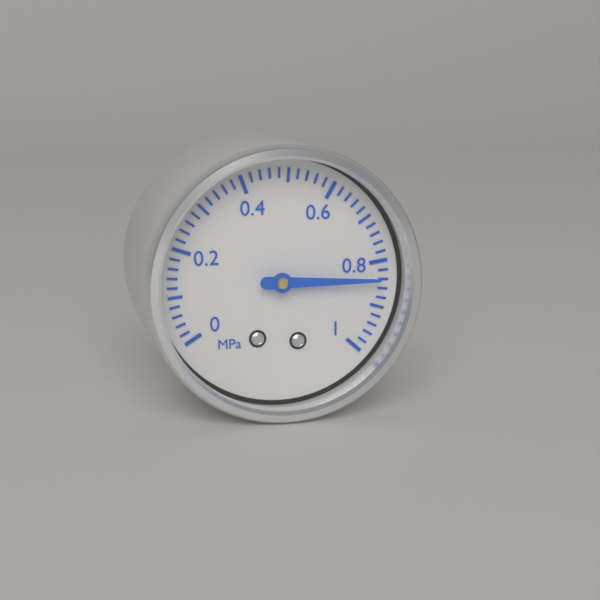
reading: 0.84 MPa
